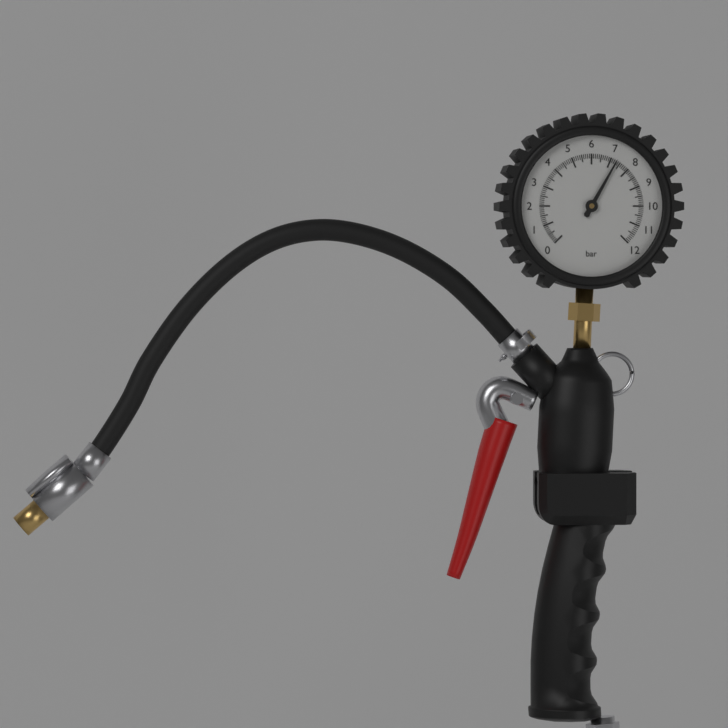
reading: 7.3 bar
